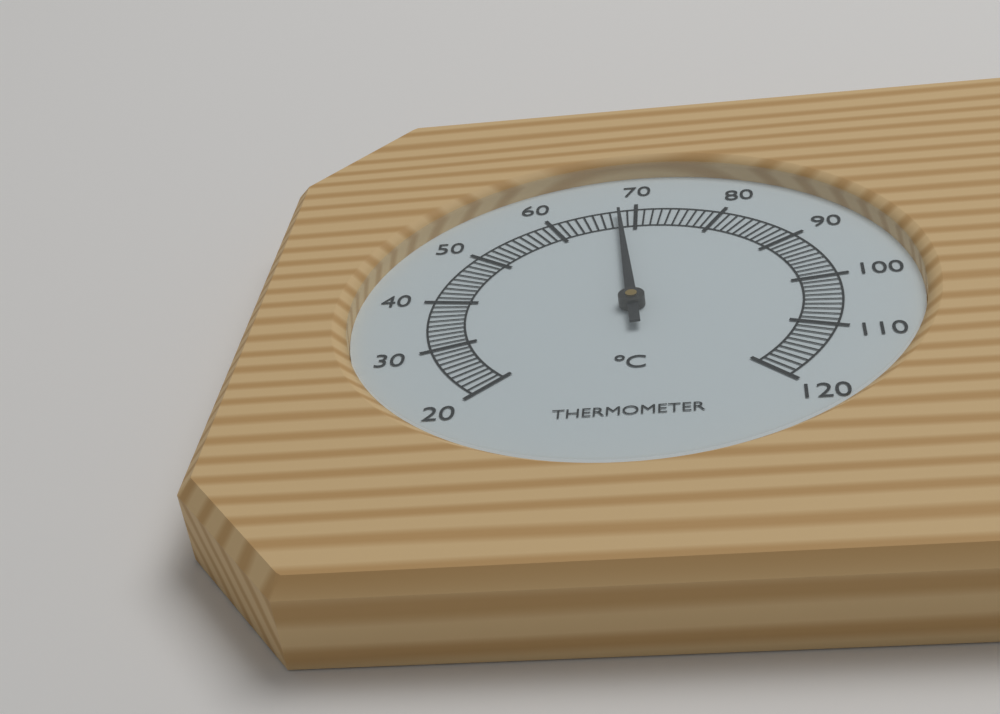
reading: 68 °C
